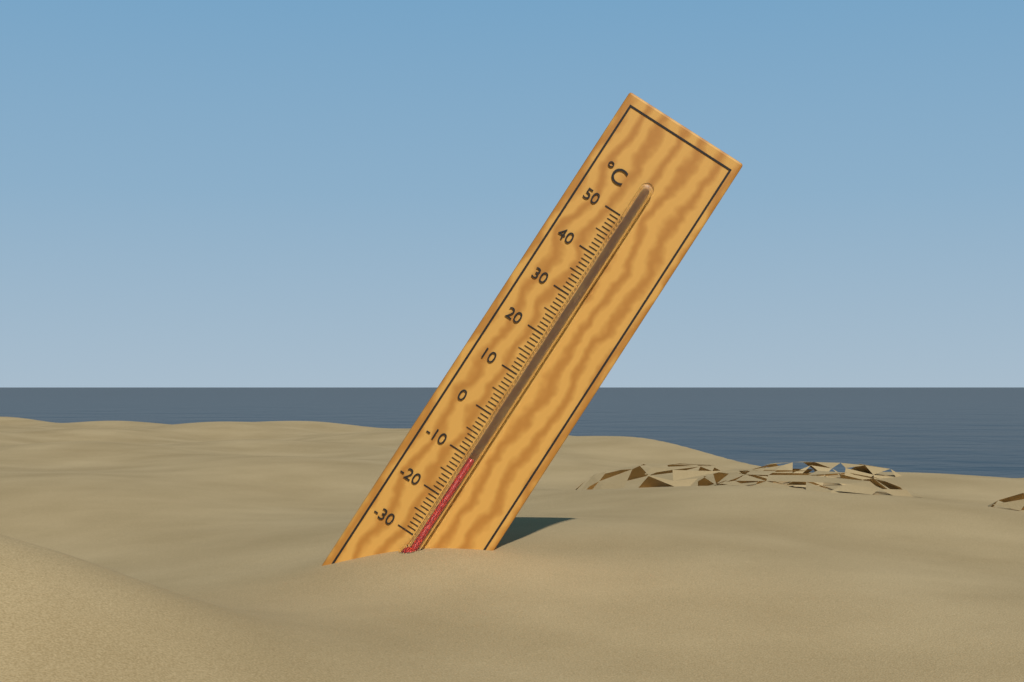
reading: -10 °C
